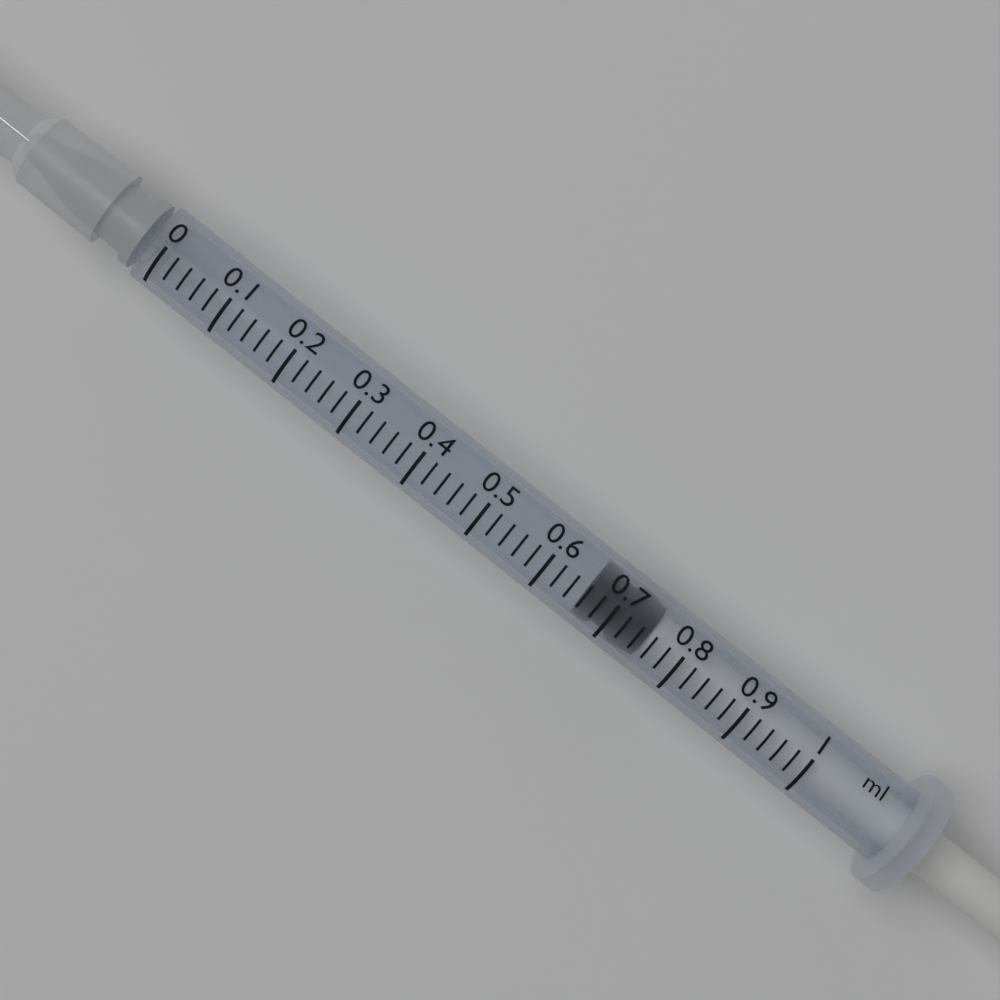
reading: 0.66 ml
